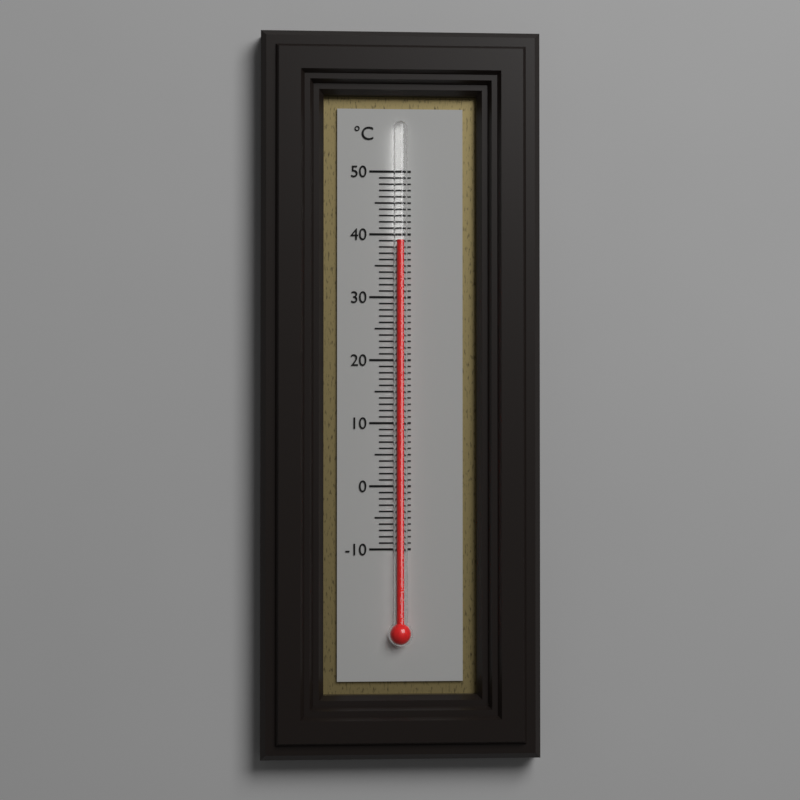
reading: 39 °C
